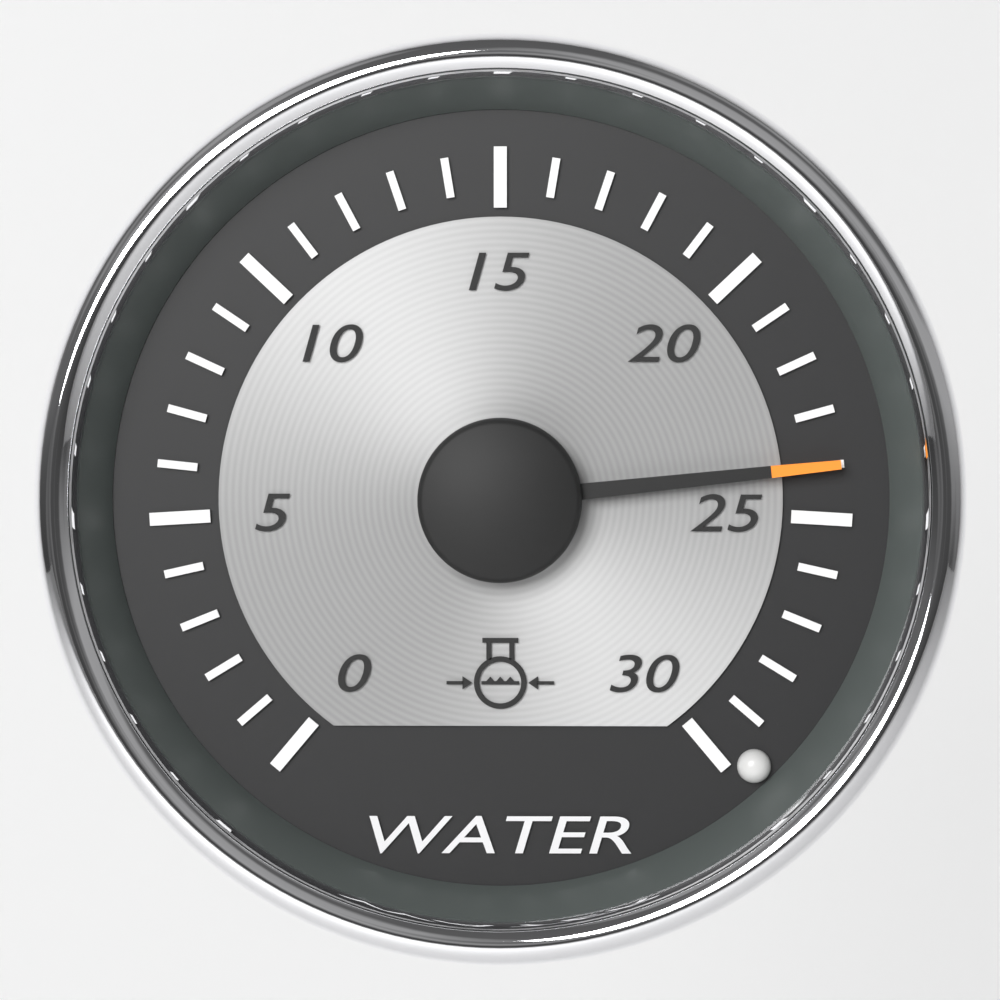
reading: 24 (no unit)
